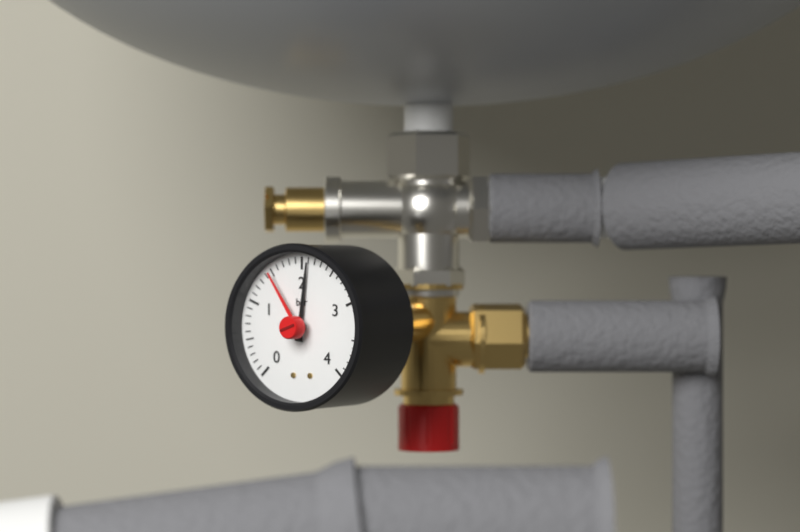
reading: 2.1 bar
